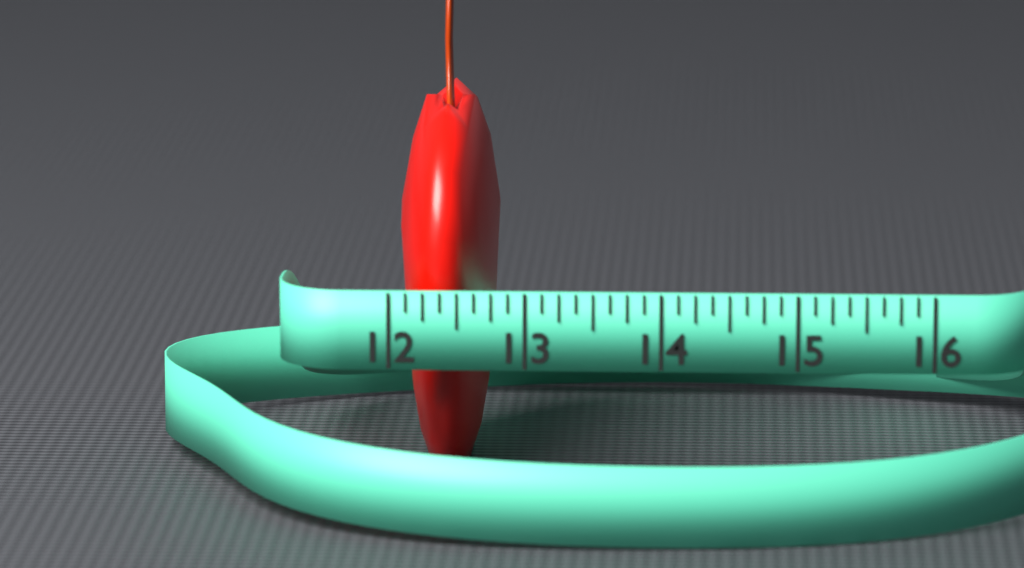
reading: 12.750 (no unit)
